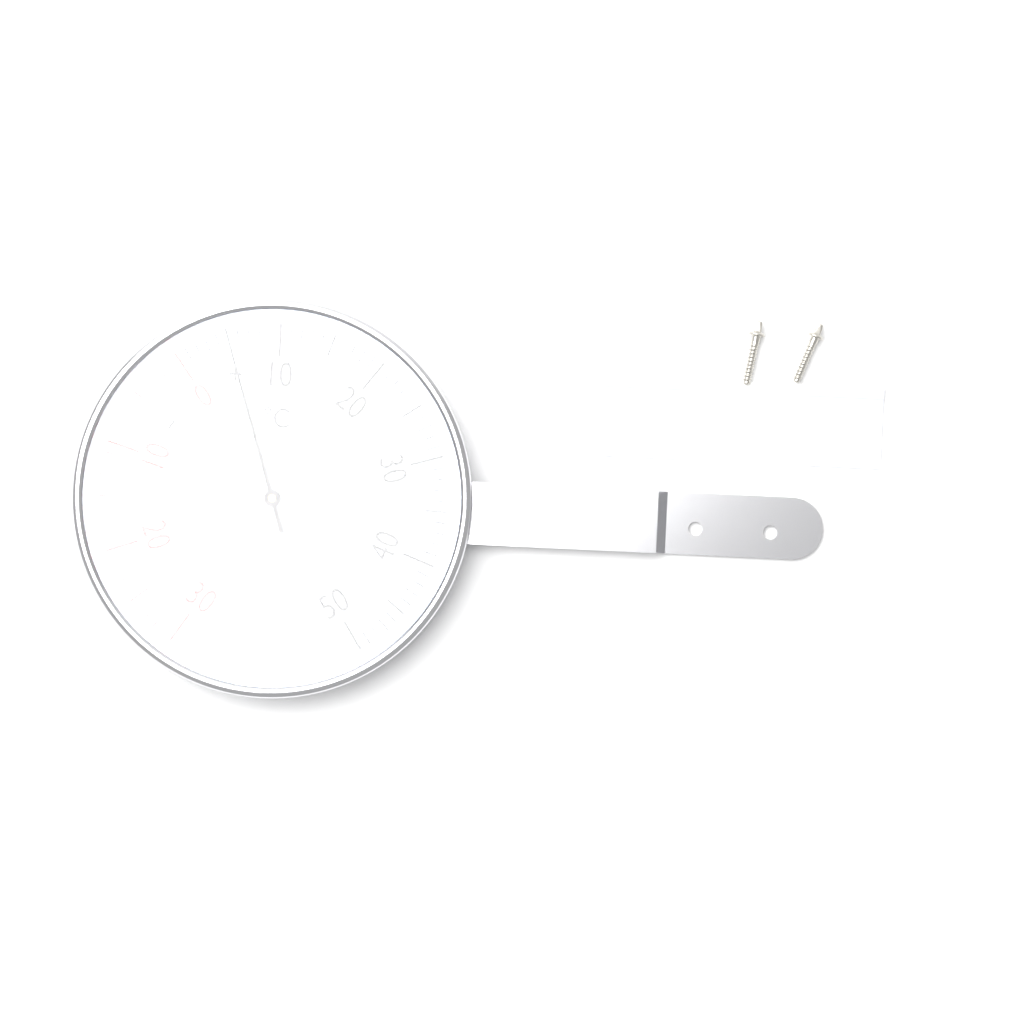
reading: 5 °C
